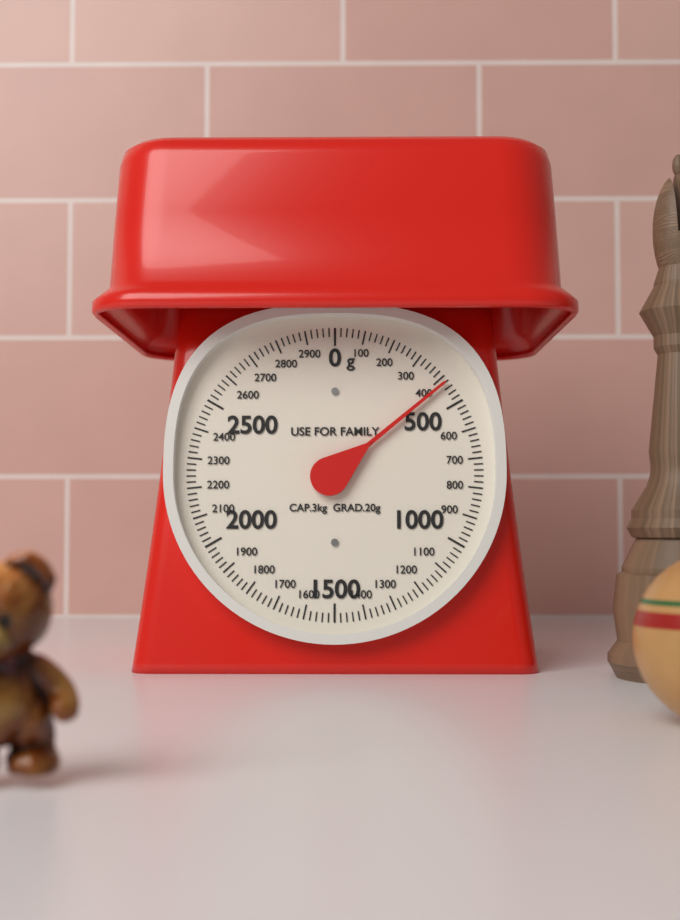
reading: 420 g
